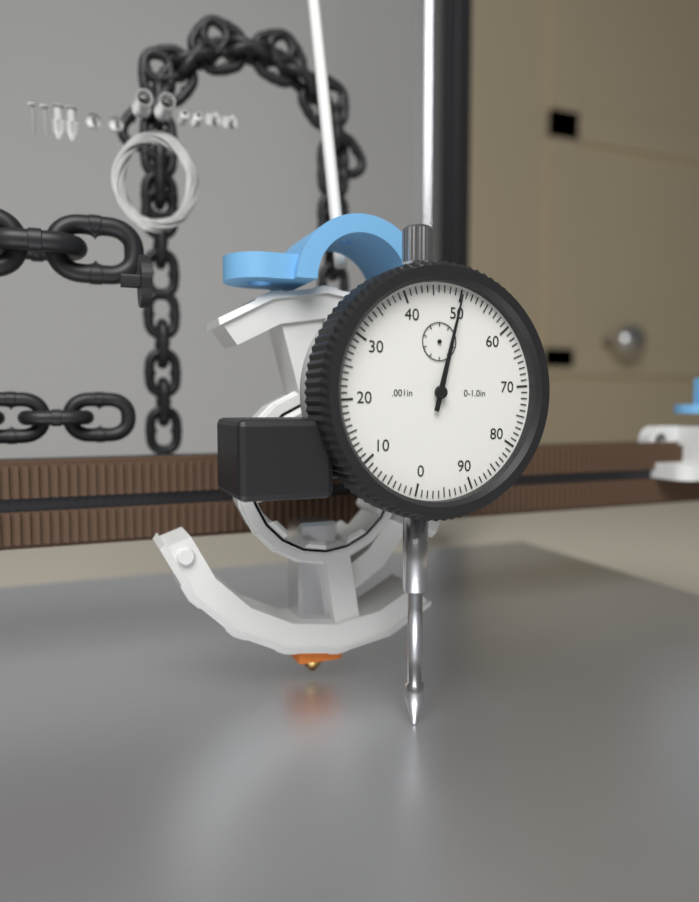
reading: 0.050 in
